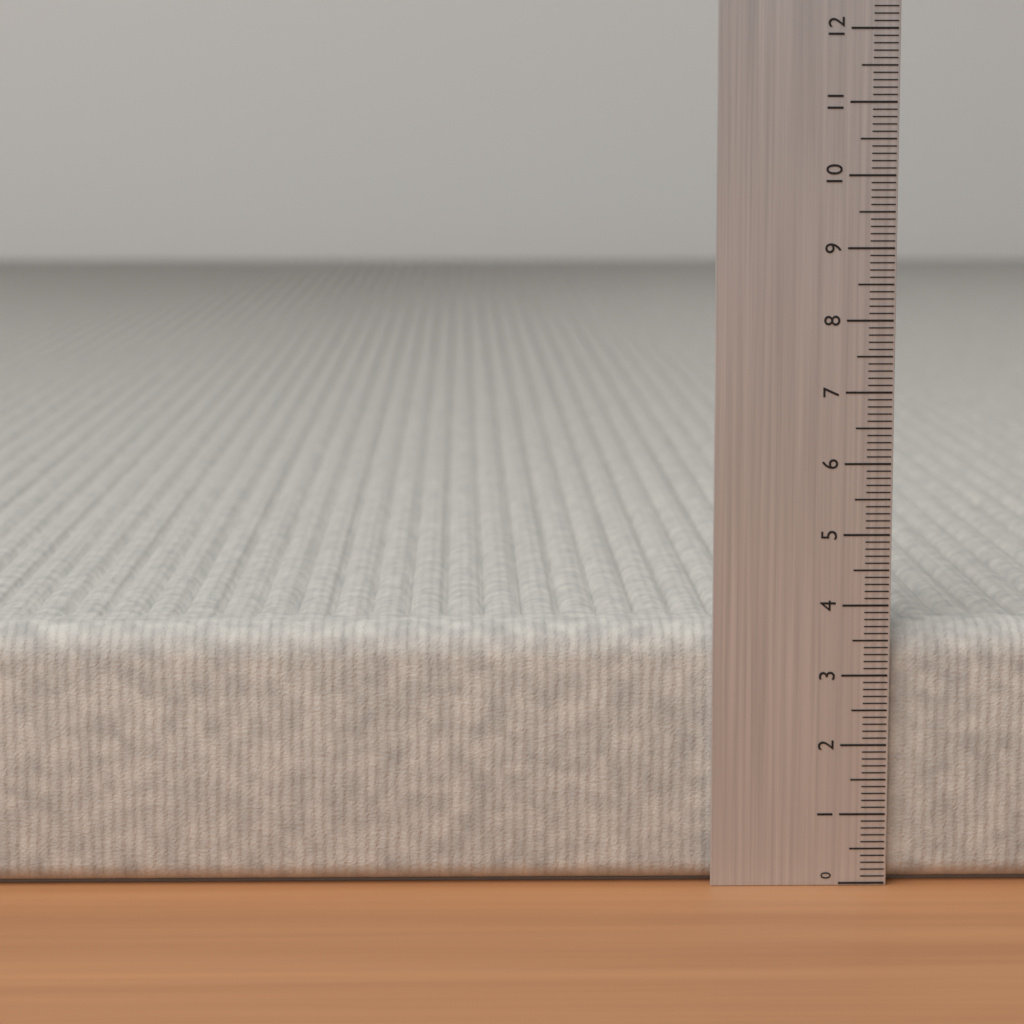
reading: 3.7 (no unit)
